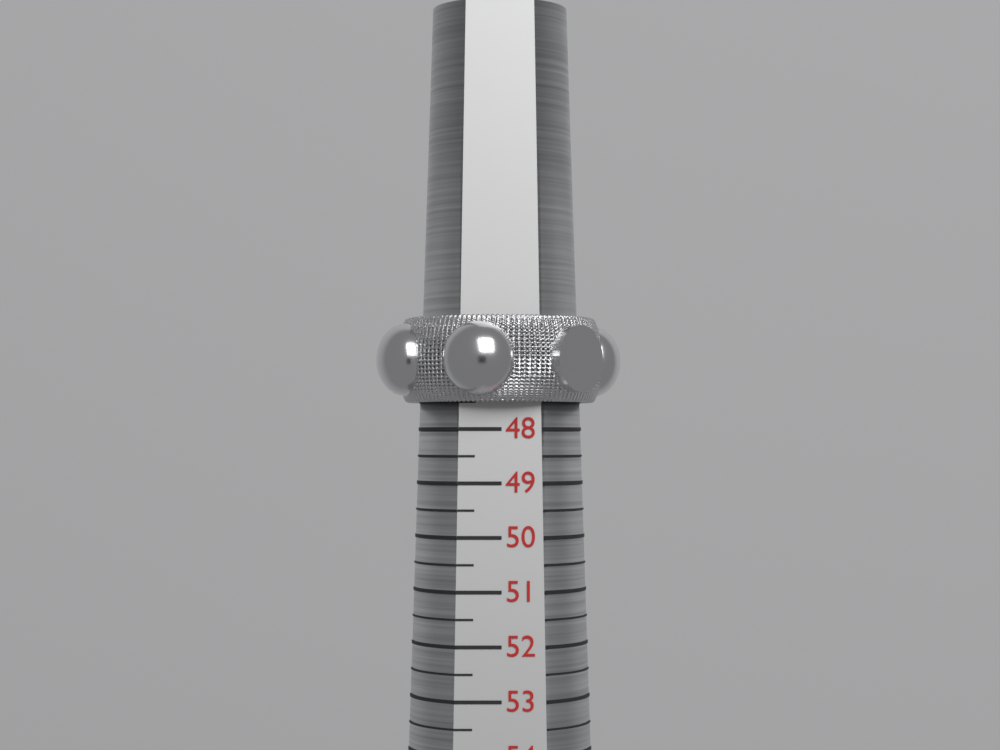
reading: 47.5 (no unit)
